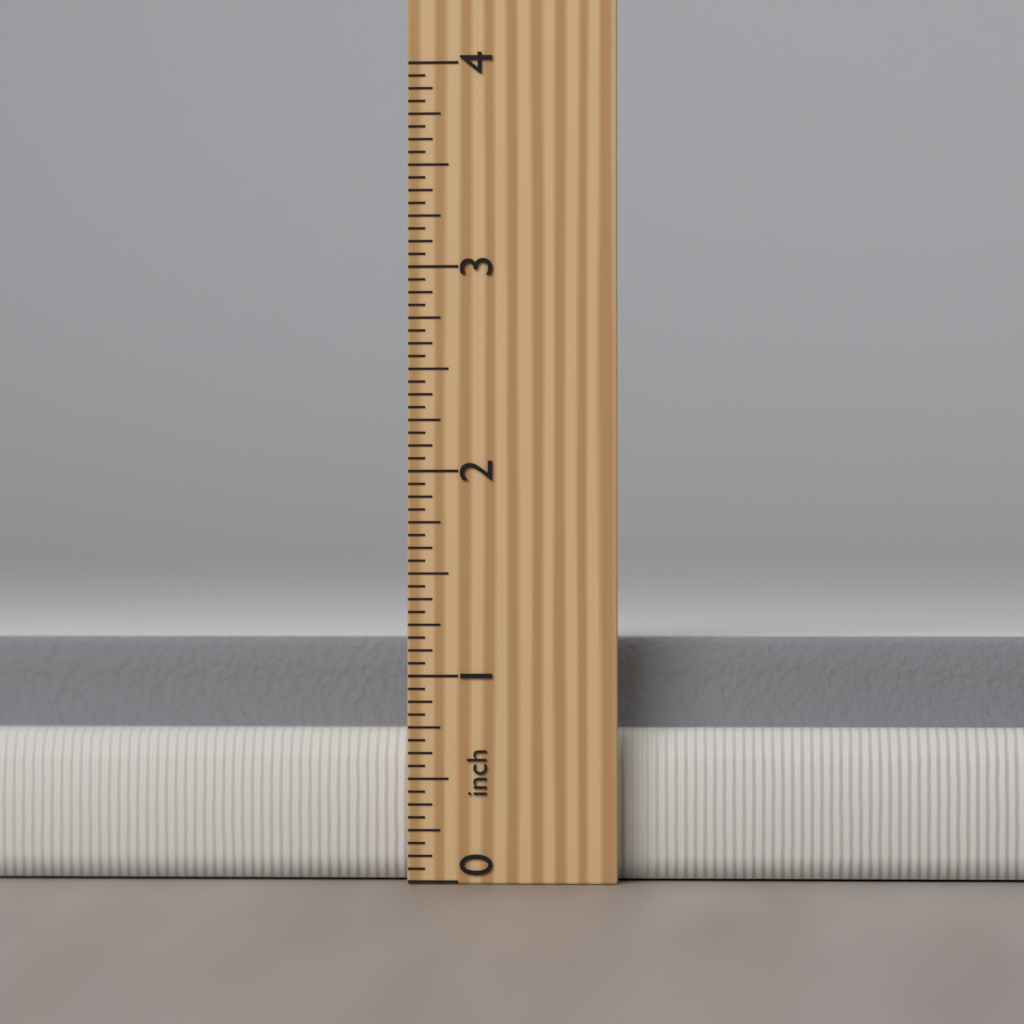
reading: 1.1875 inch
